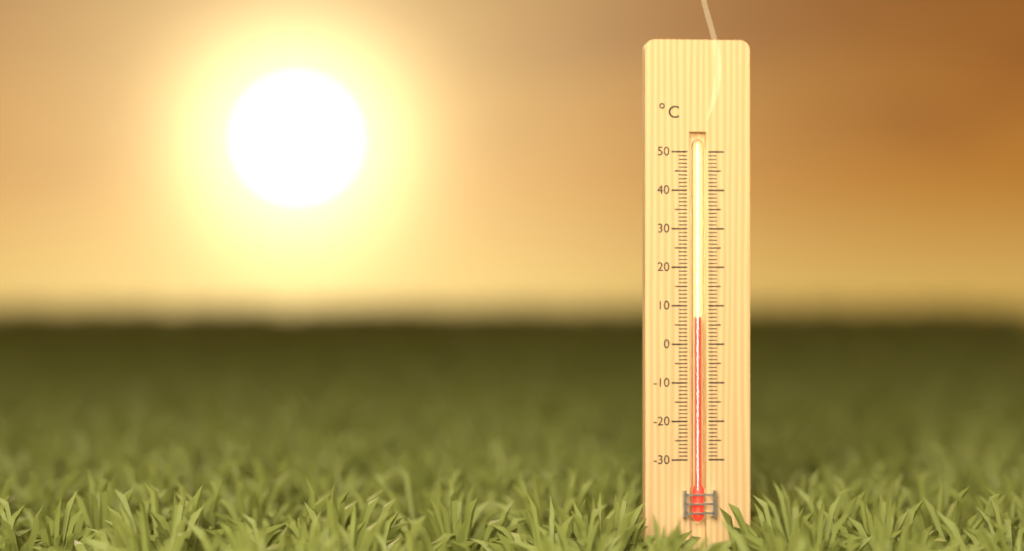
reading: 7 °C
